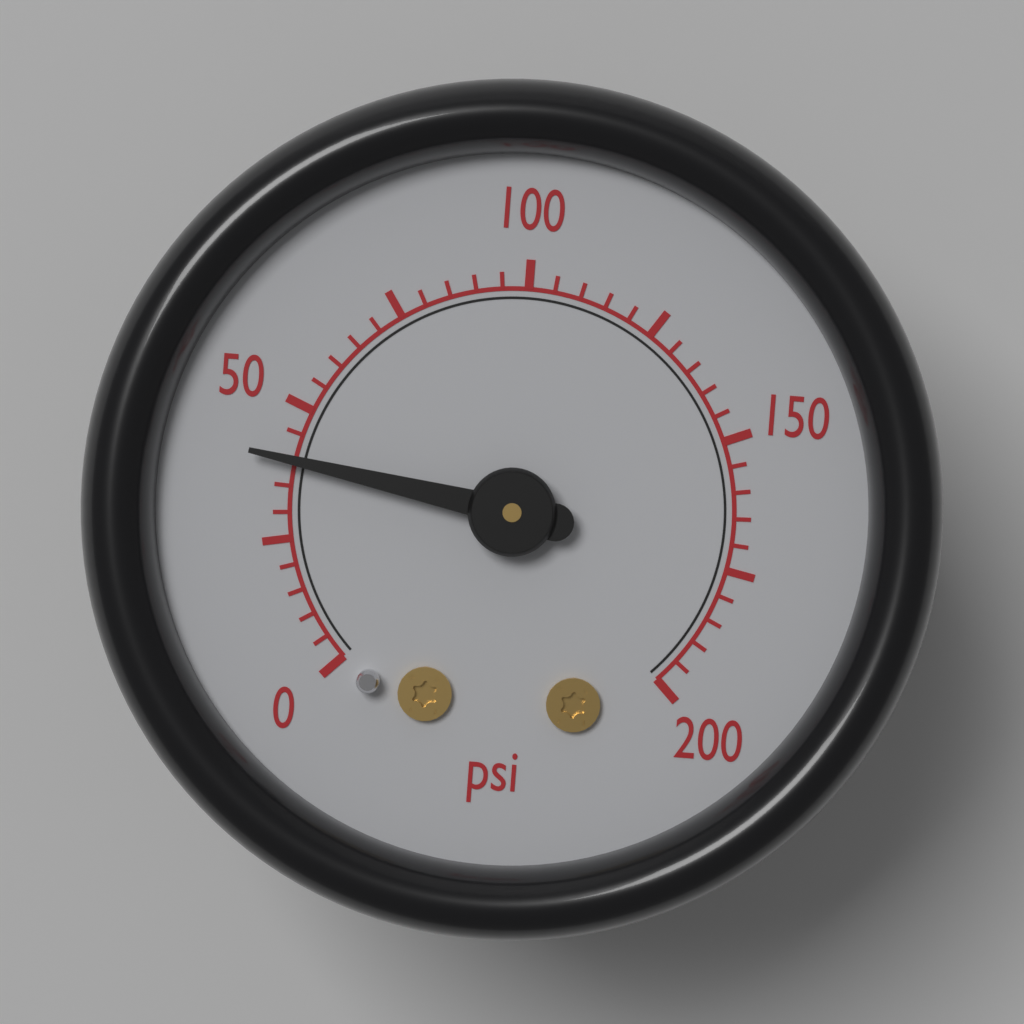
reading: 40 psi
